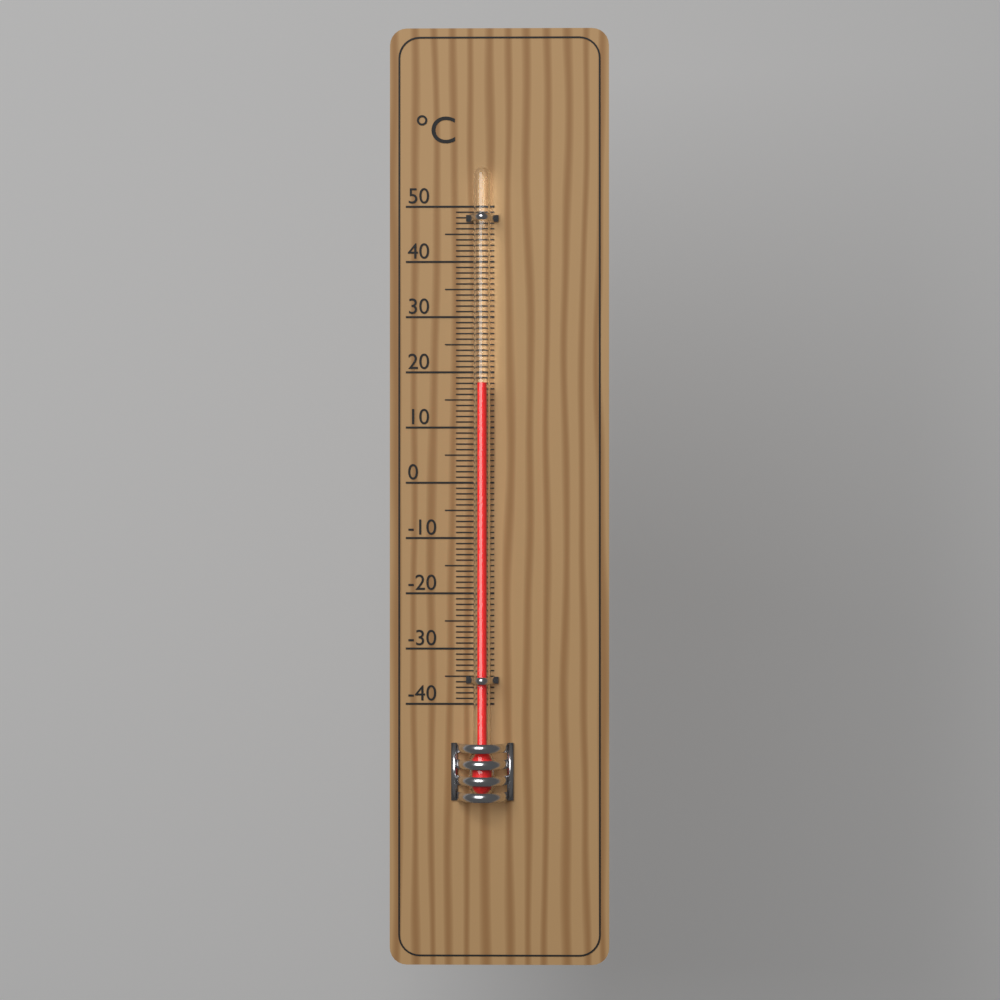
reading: 18 °C
